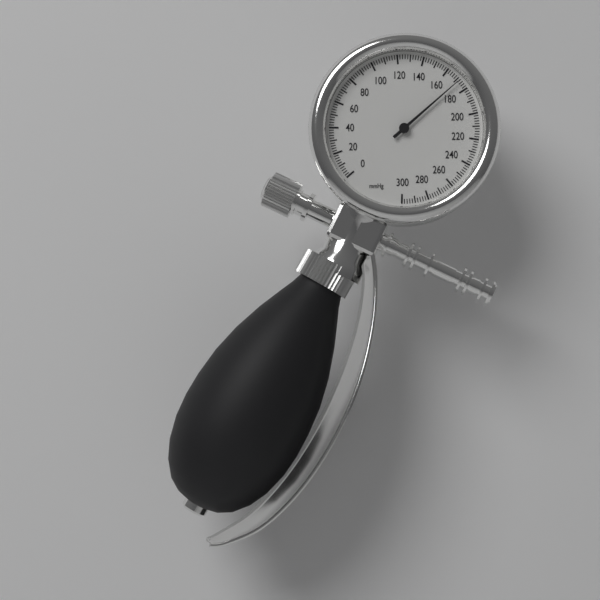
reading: 172 mmHg
